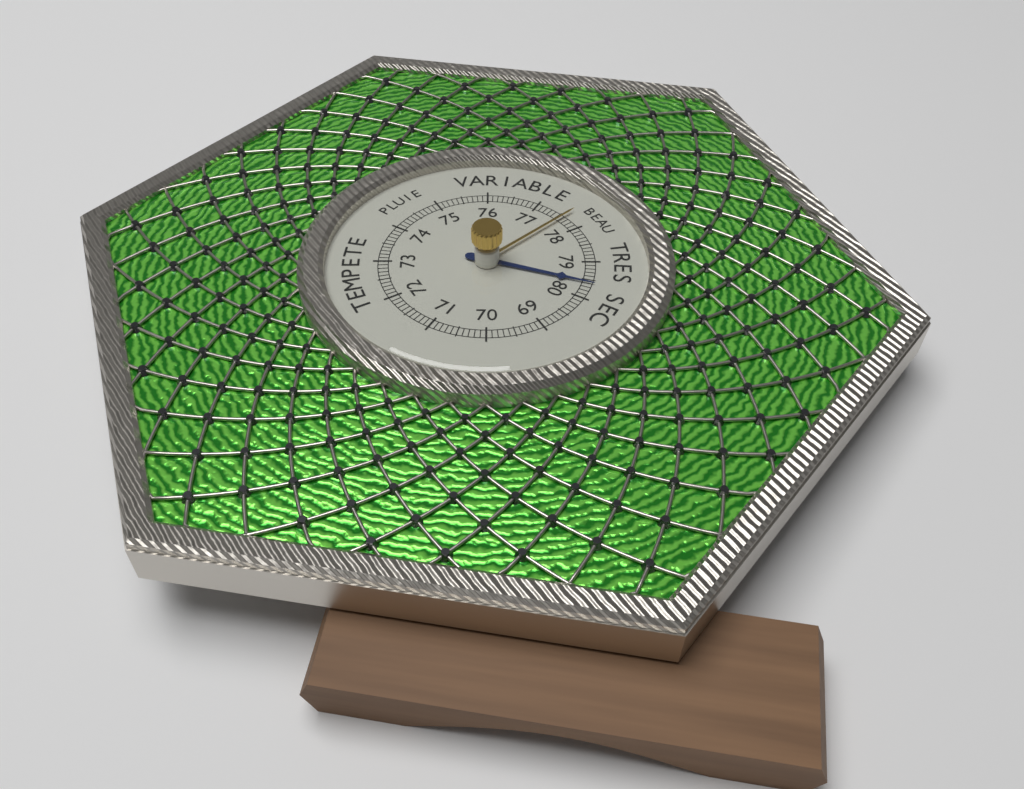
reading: 79.6 (no unit)
